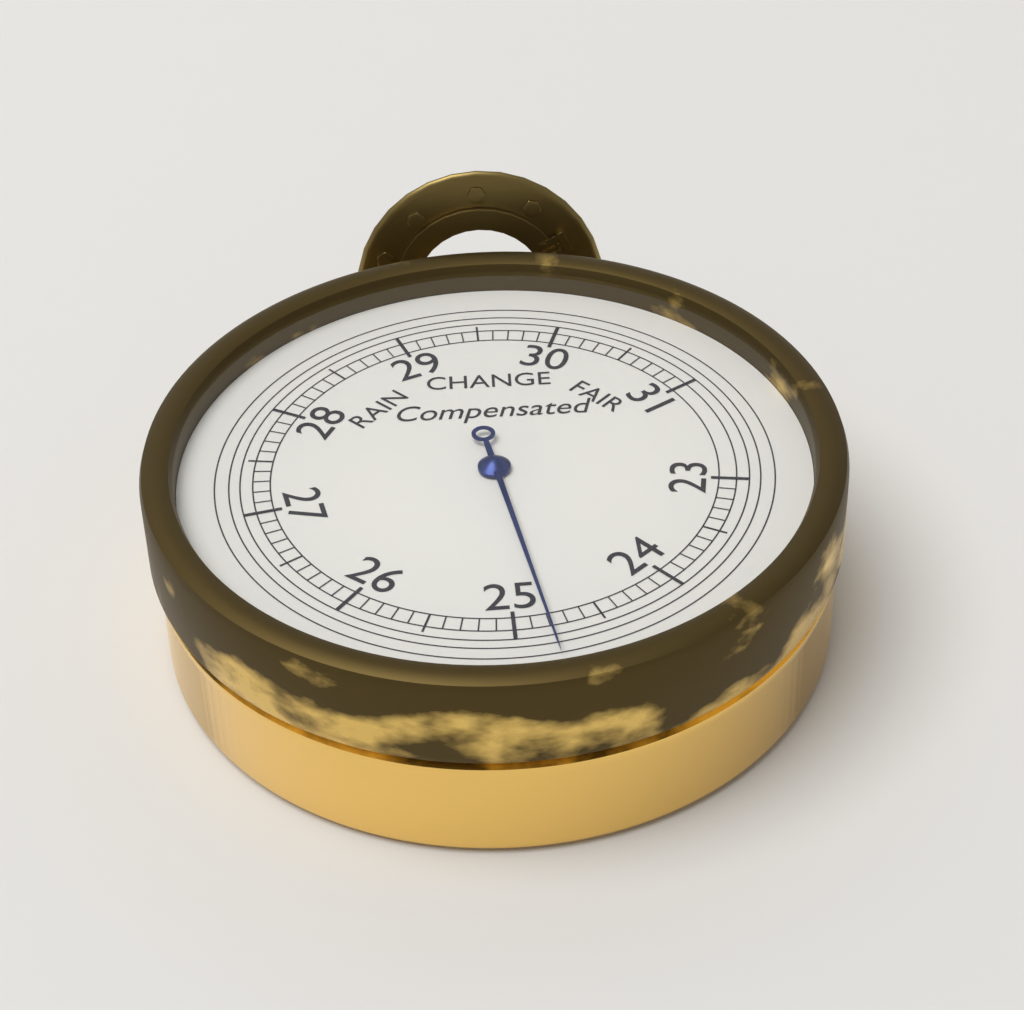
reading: 24.8 inHg
